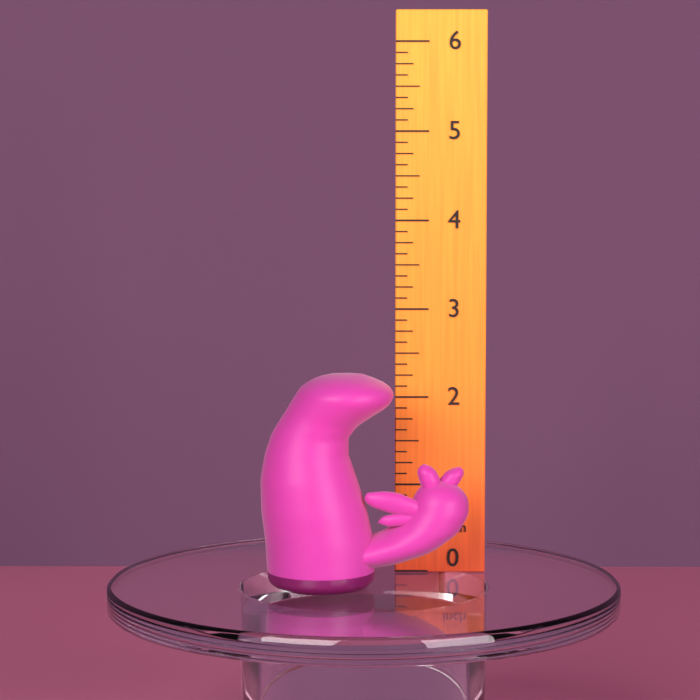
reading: 2.375 inch
